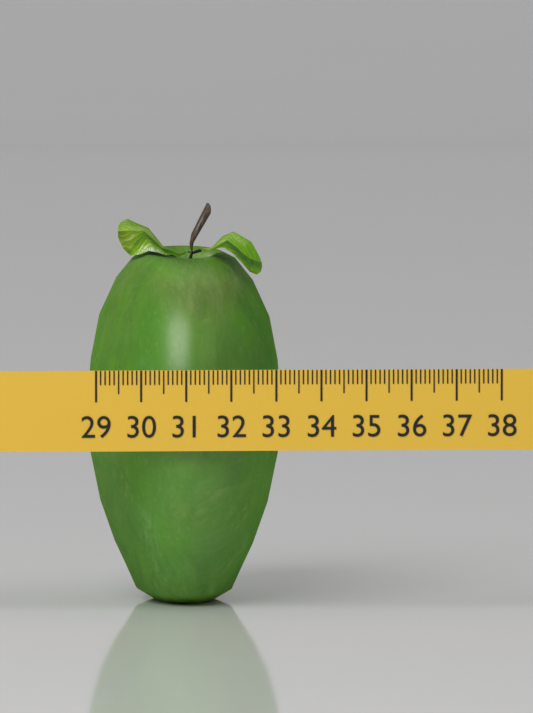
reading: 33.3 (no unit)
